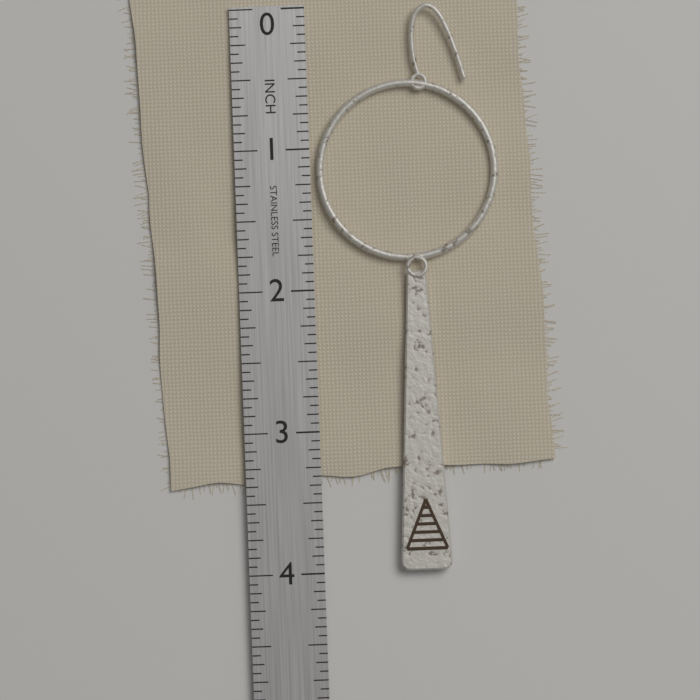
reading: 4.0000 in
